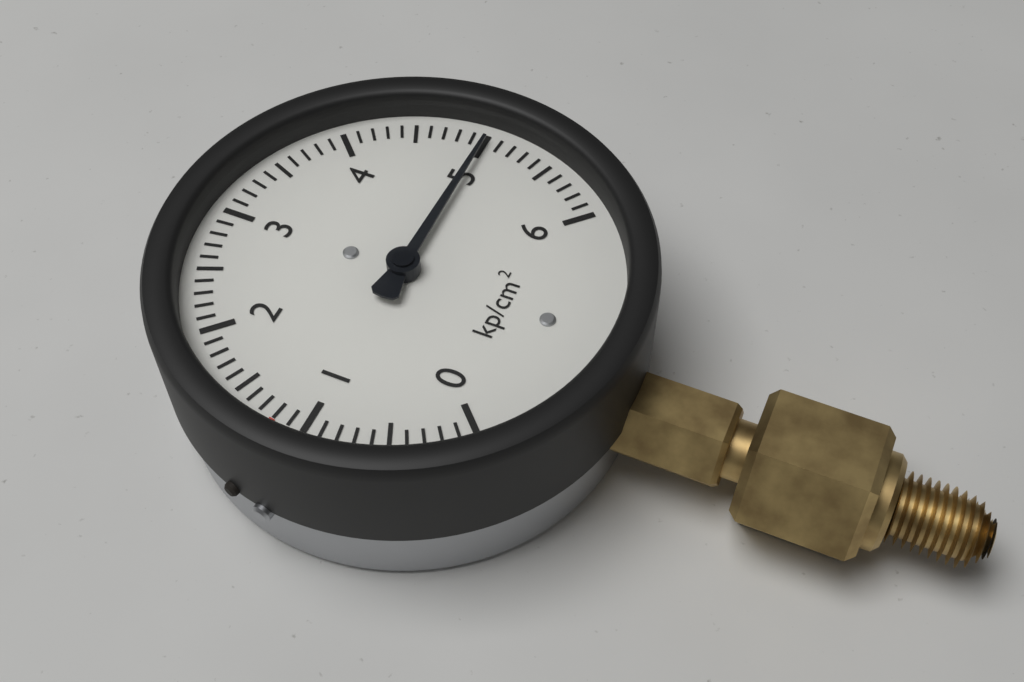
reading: 5.0 kp/cm²
